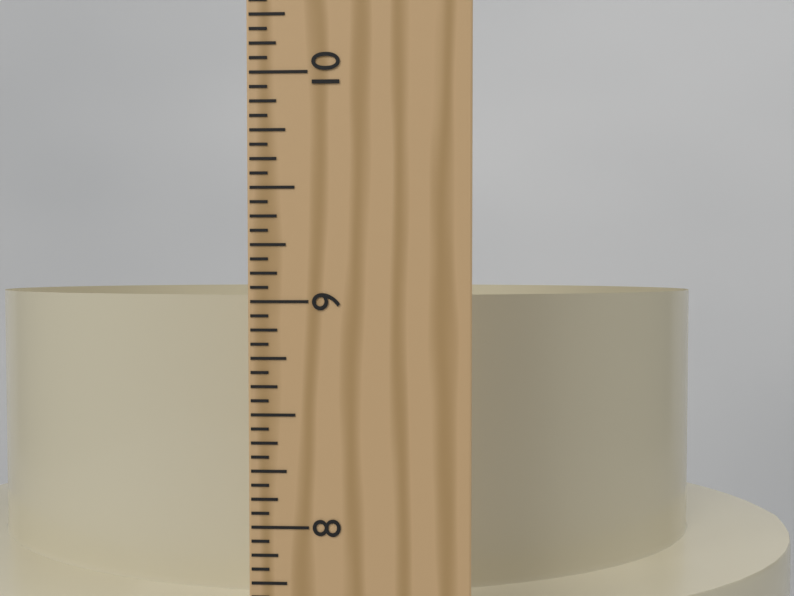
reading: 9.0000 in
